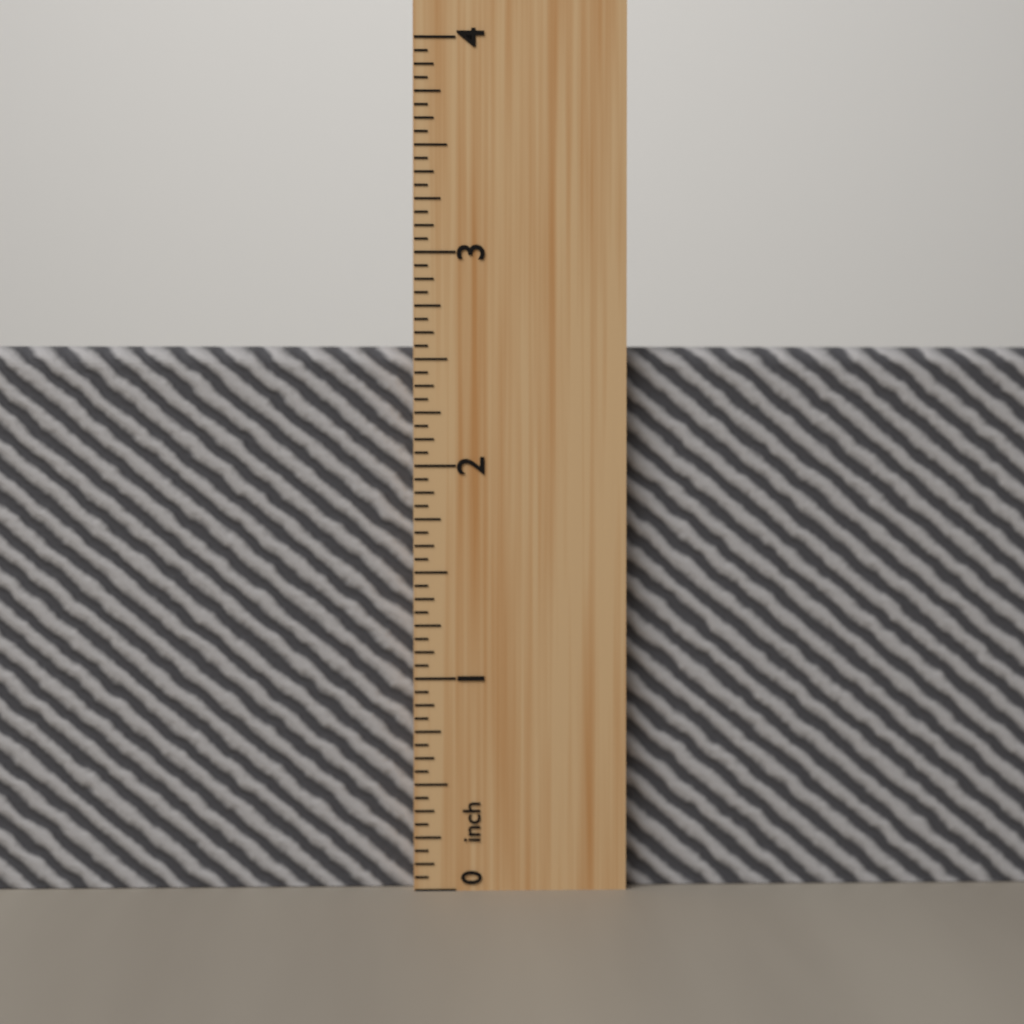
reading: 2.5625 inch
